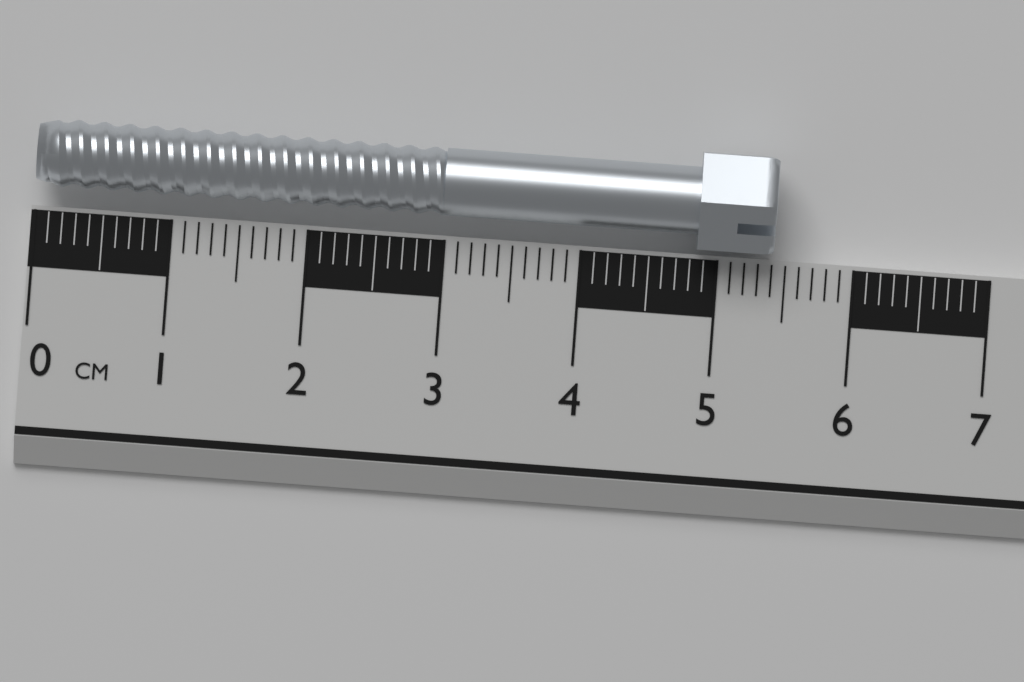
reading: 5.4 cm
